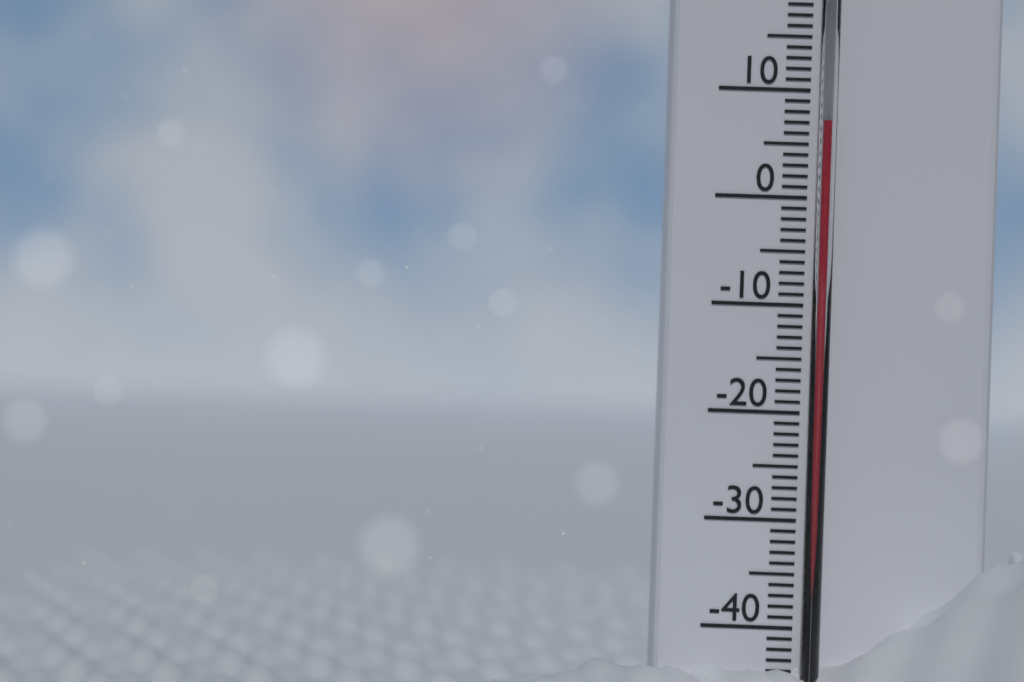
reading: 7 °C
